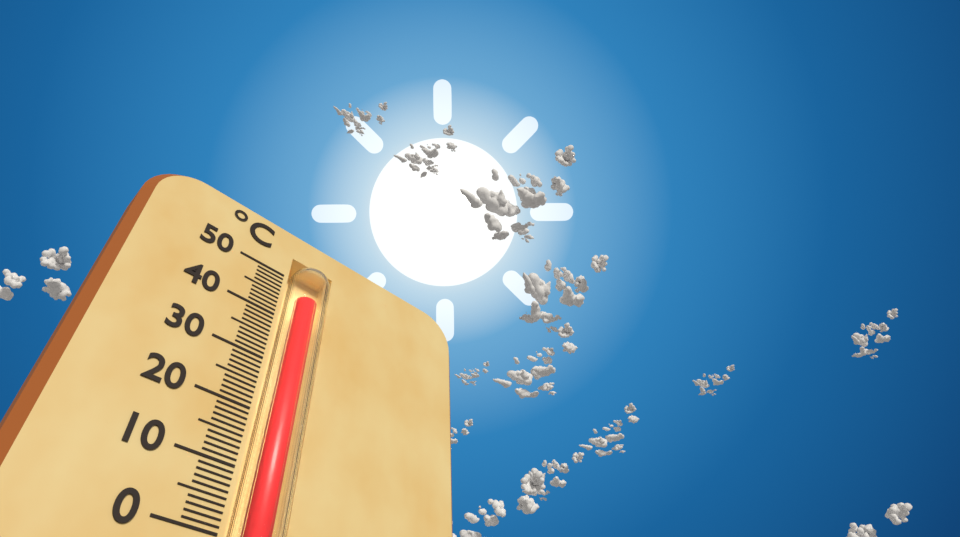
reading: 46 °C
